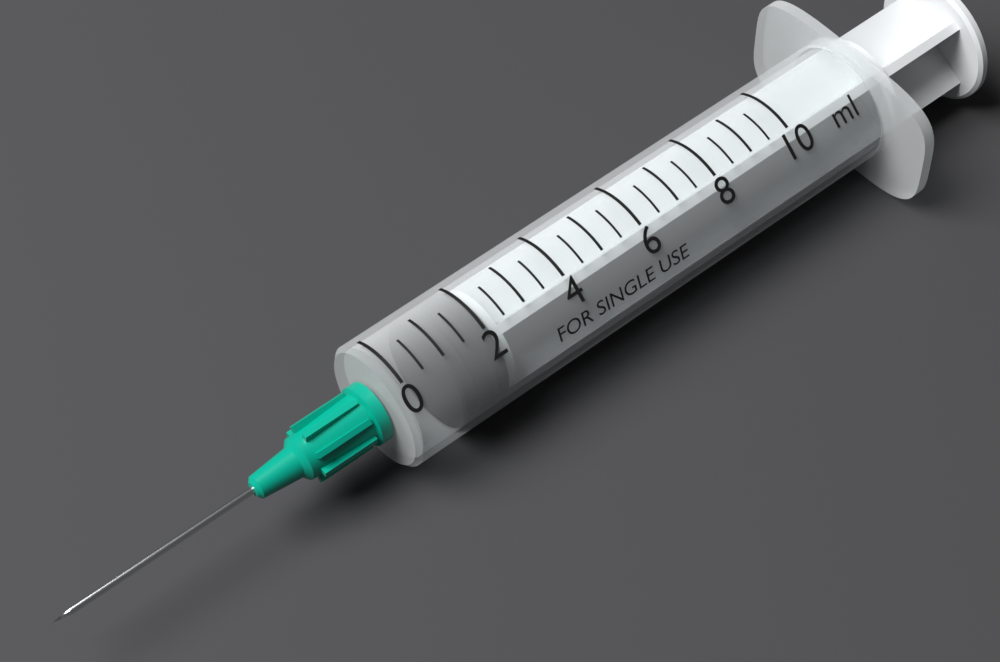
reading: 1.0 ml
